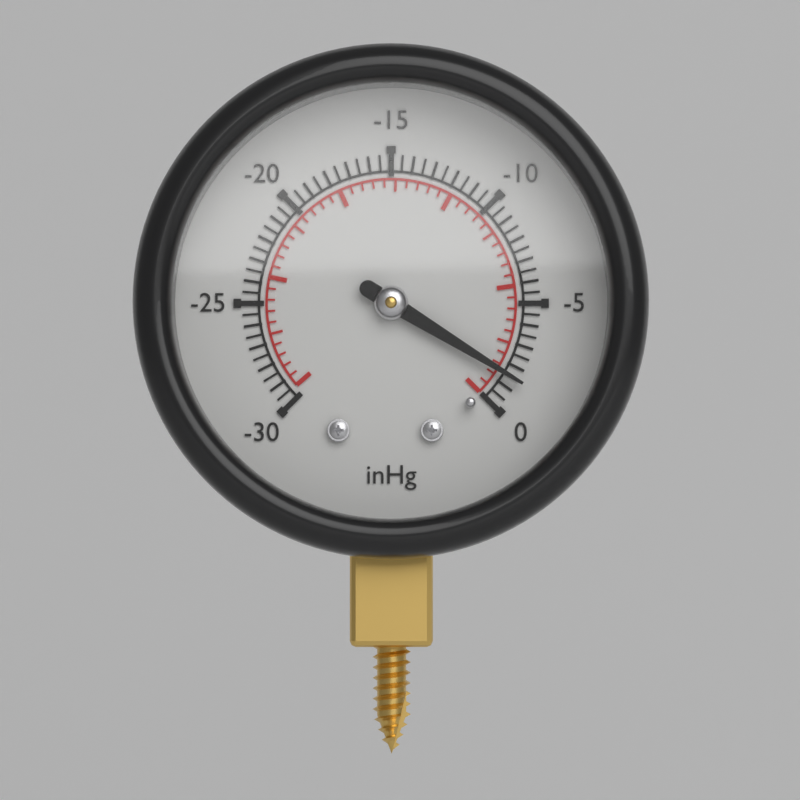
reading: -1.5 inHg
